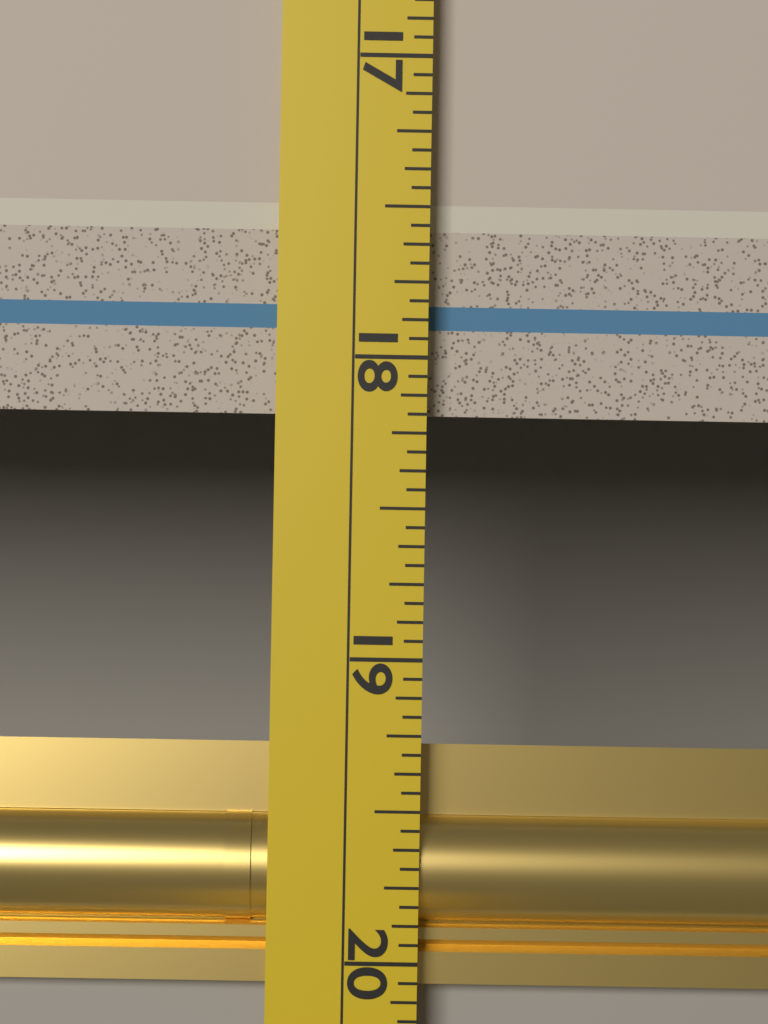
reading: 18.1875 (no unit)
